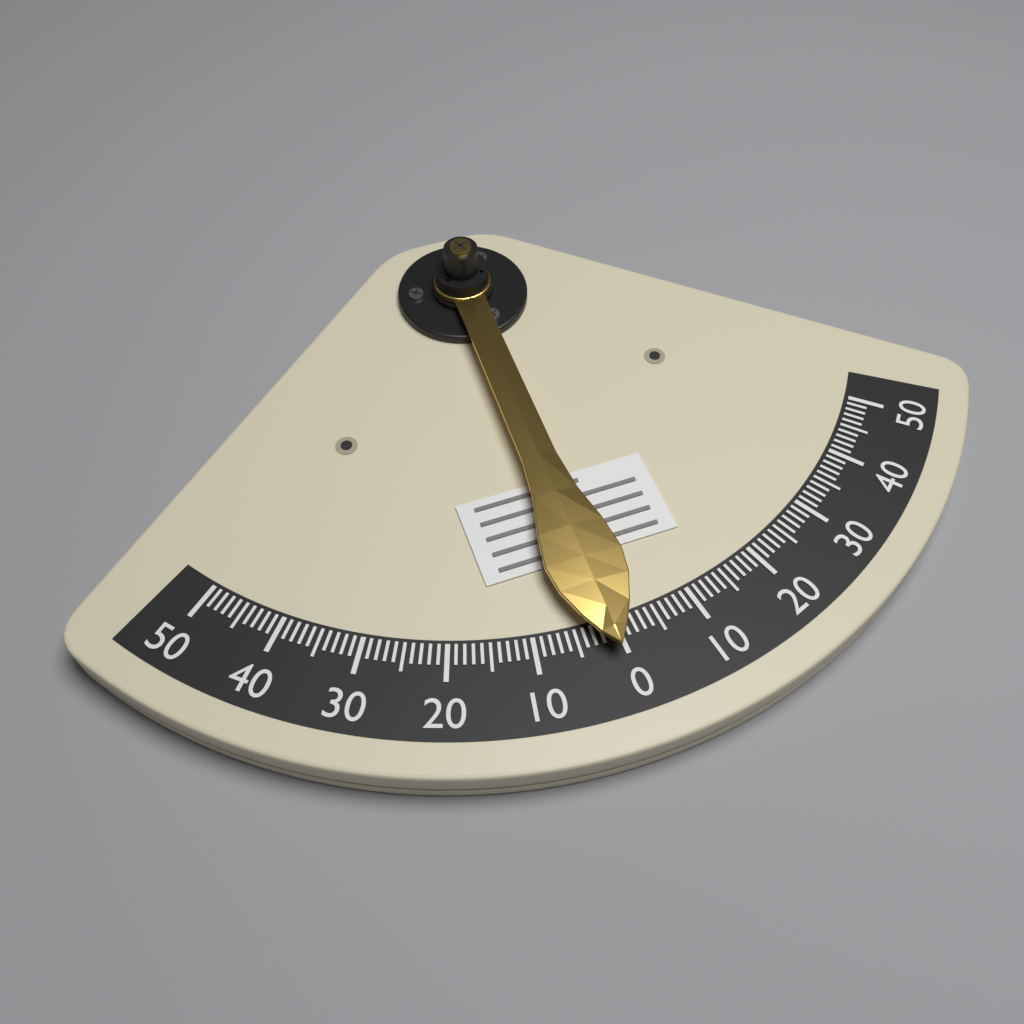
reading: 1 (no unit)
